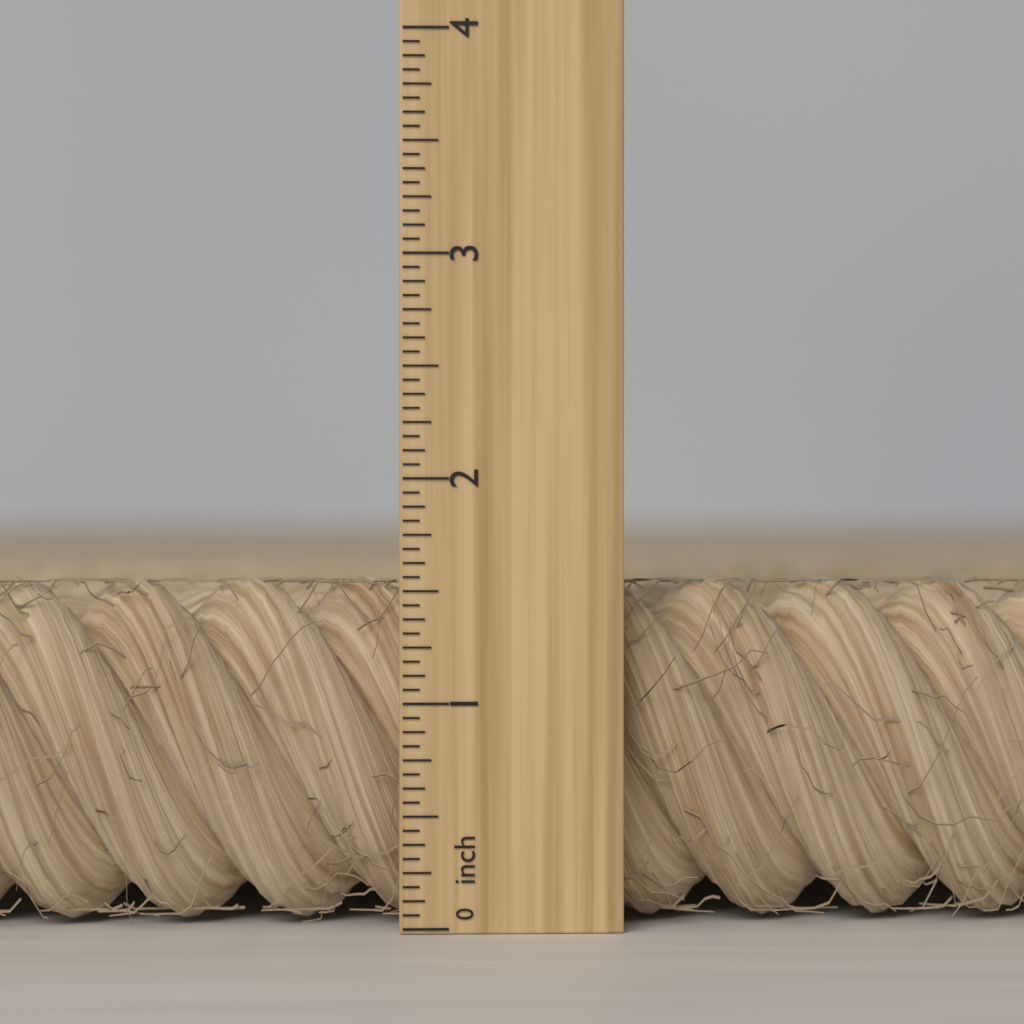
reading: 1.5625 inch
